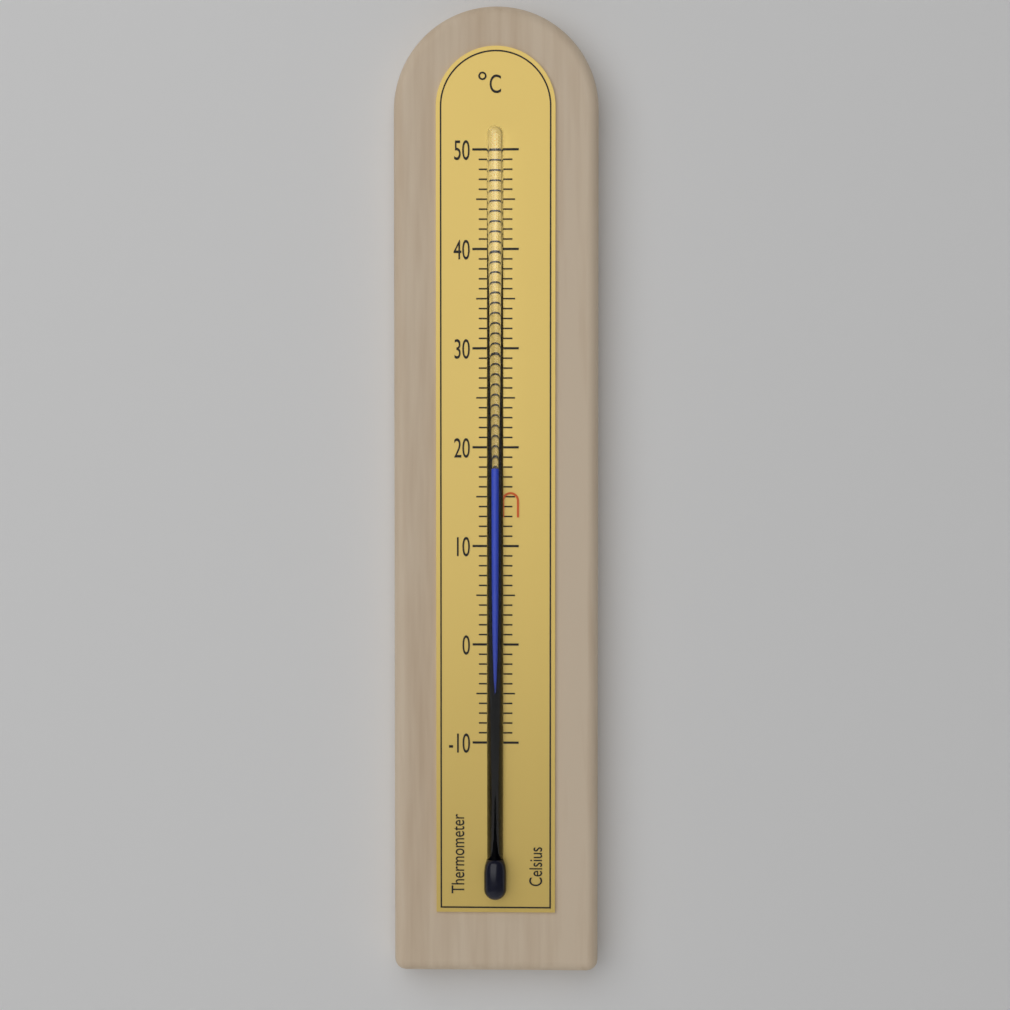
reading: 18 °C
